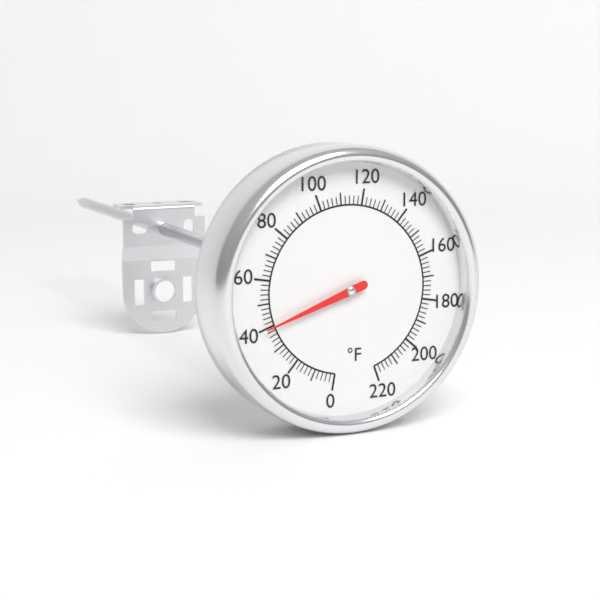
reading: 40 °F
